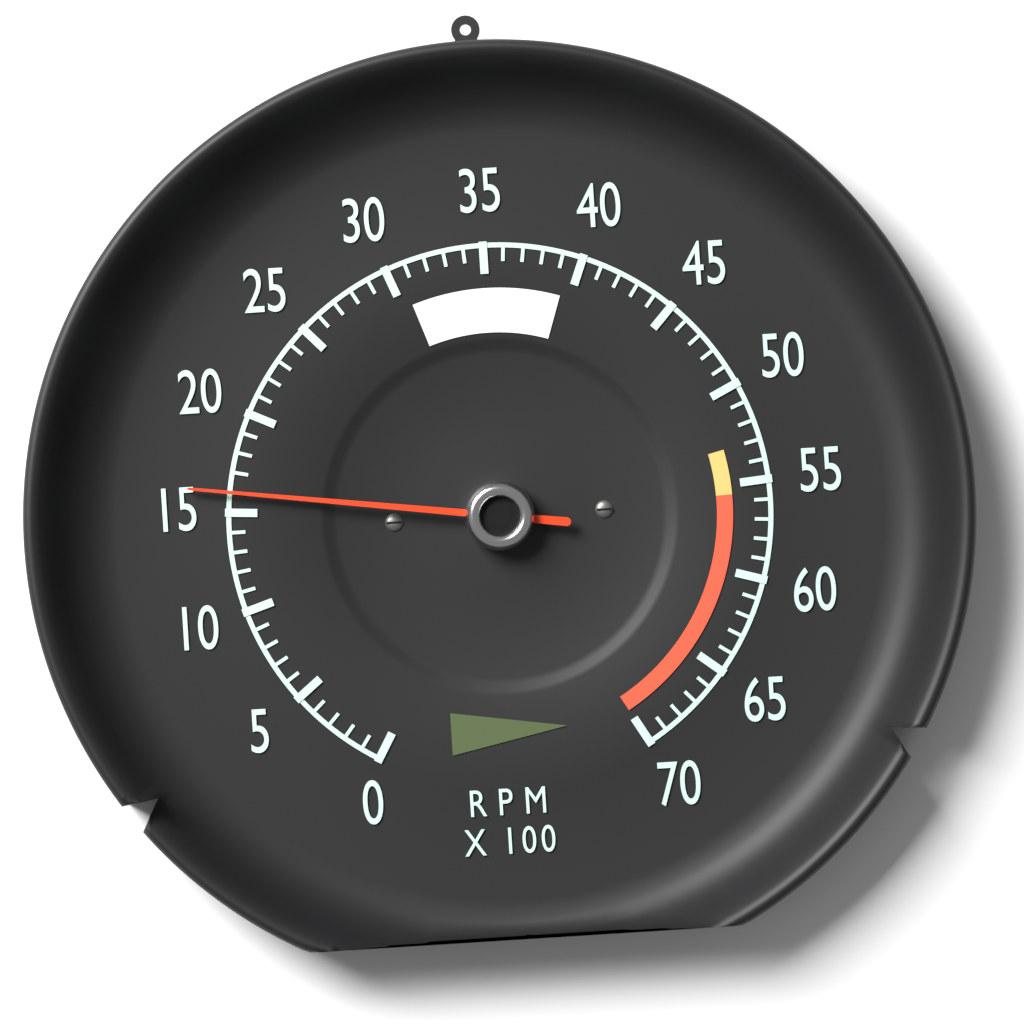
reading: 1600 RPM
